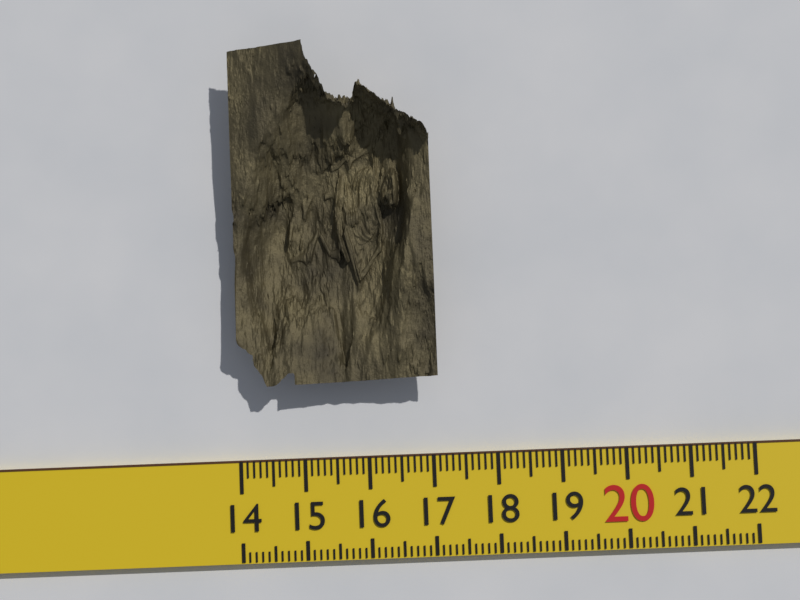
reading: 17.1 (no unit)
